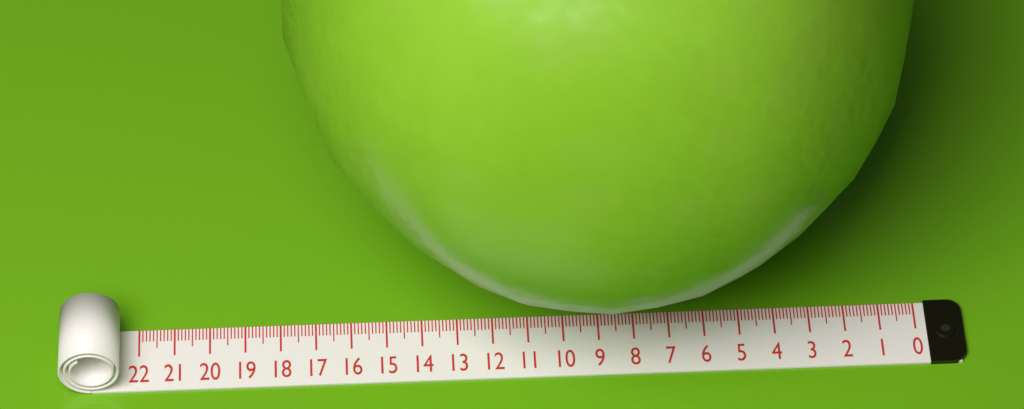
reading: 17.6 (no unit)
